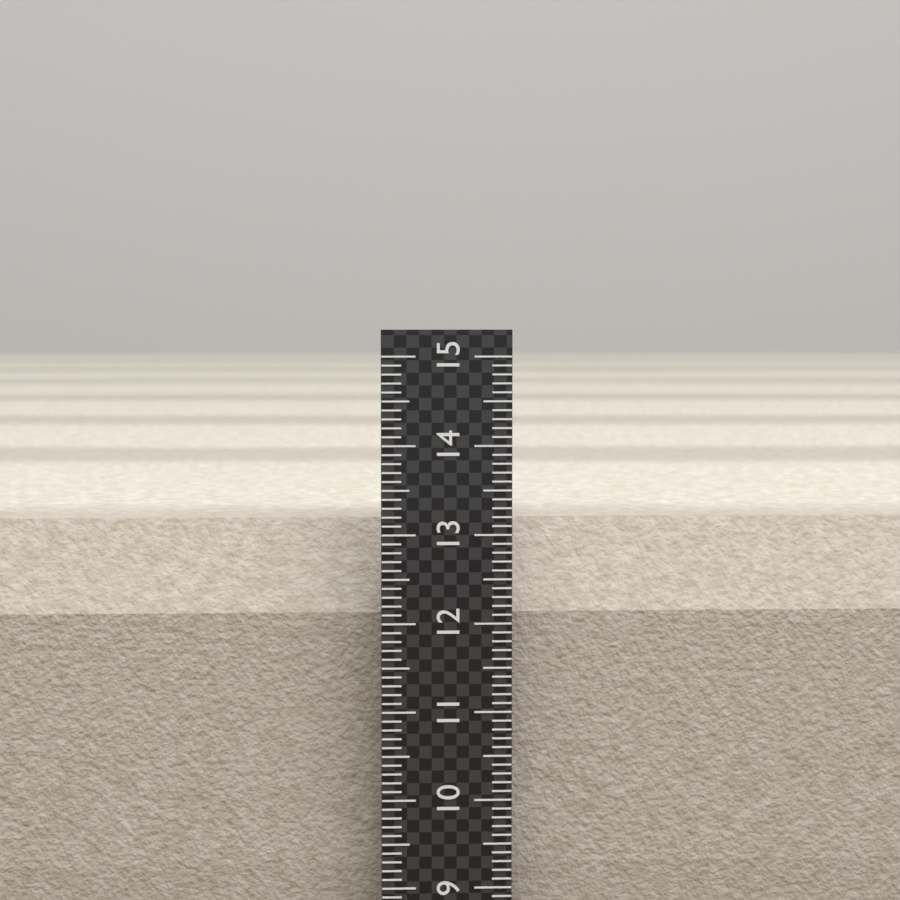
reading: 13.1 (no unit)
